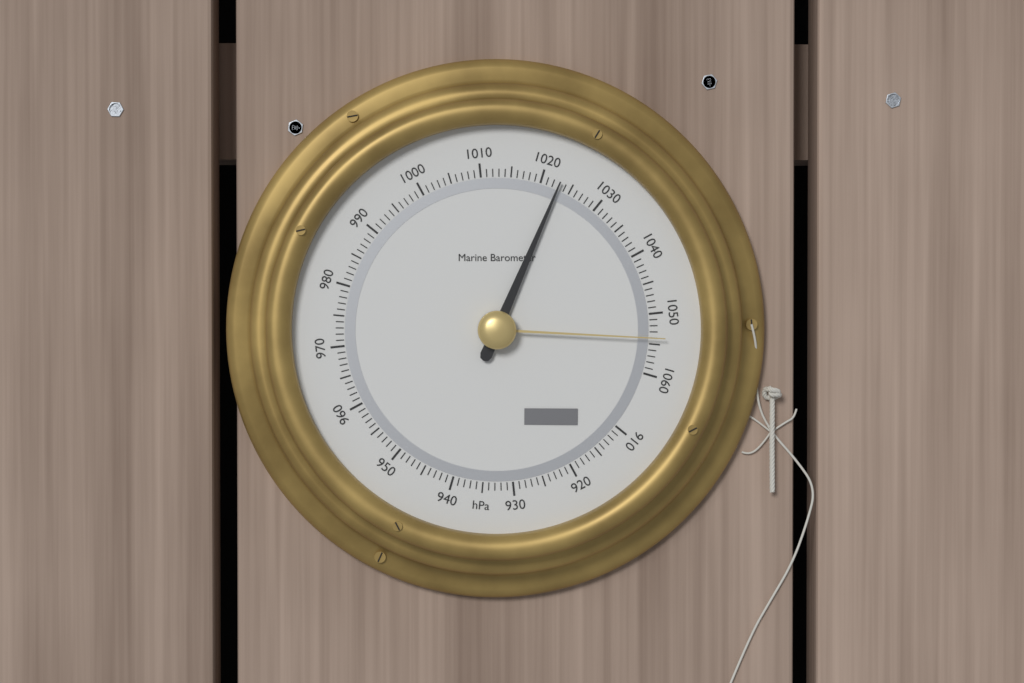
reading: 1023 hPa
